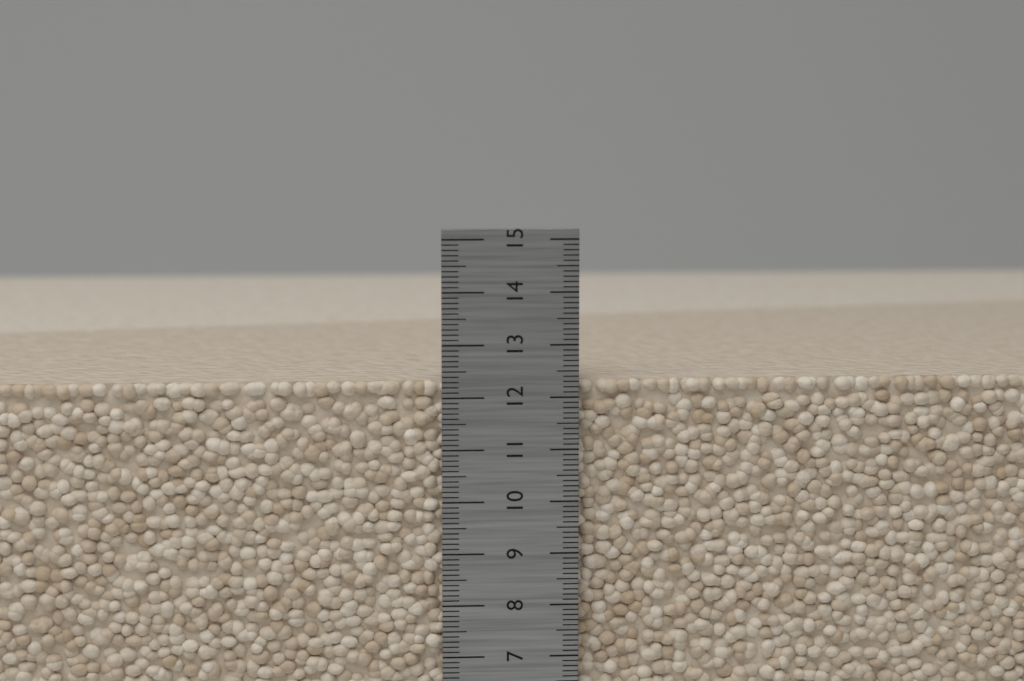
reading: 12.3 cm
